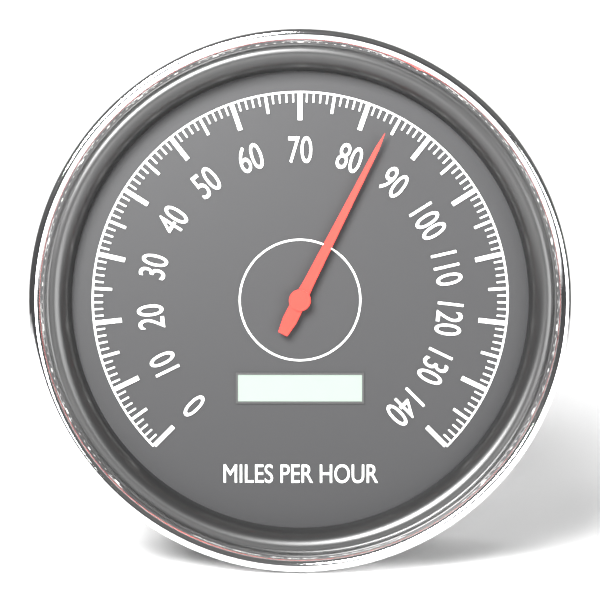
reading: 84 mph
